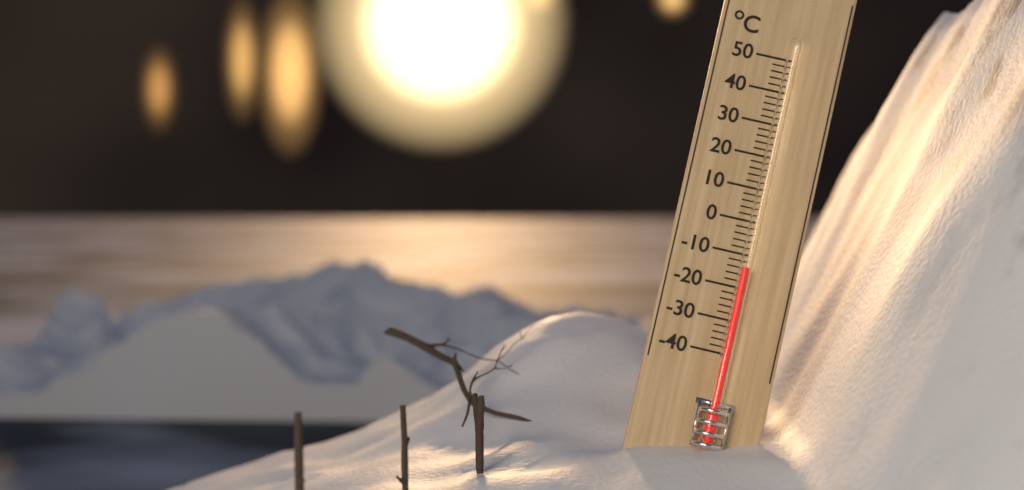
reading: -14 °C
